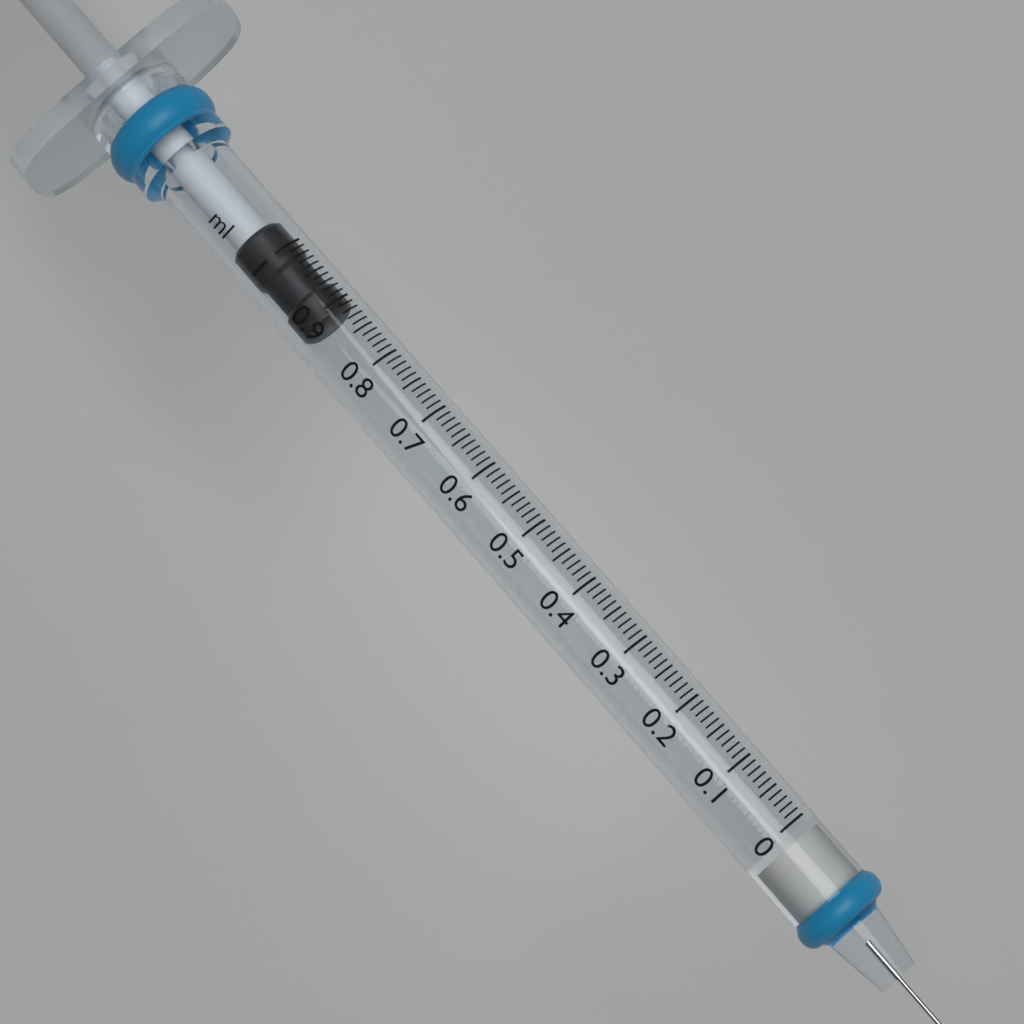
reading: 0.89 ml
